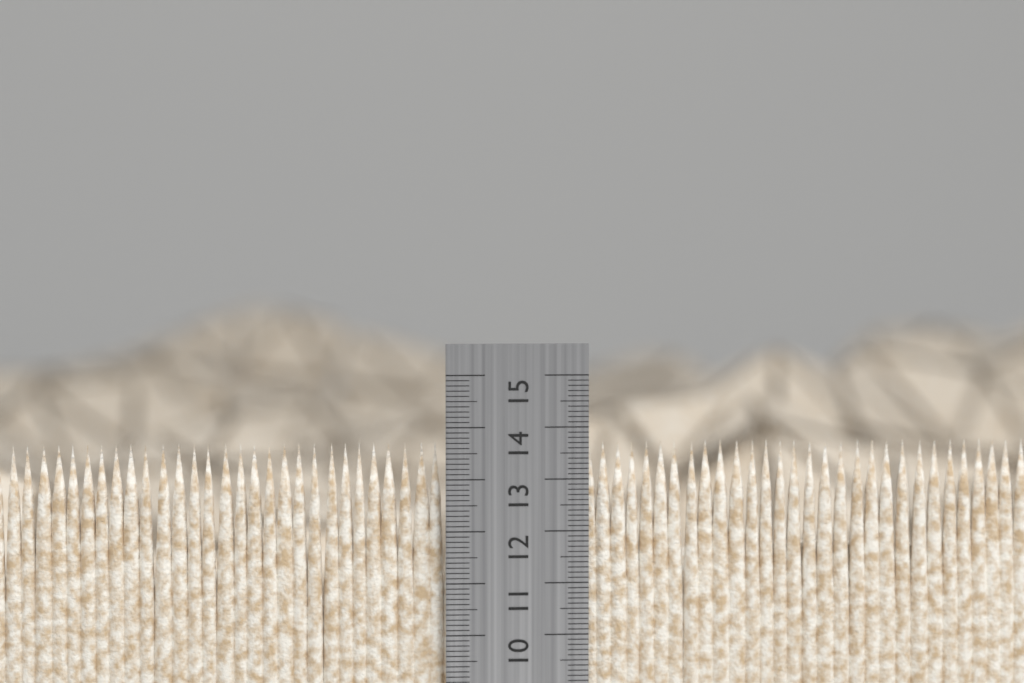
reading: 13.7 cm
